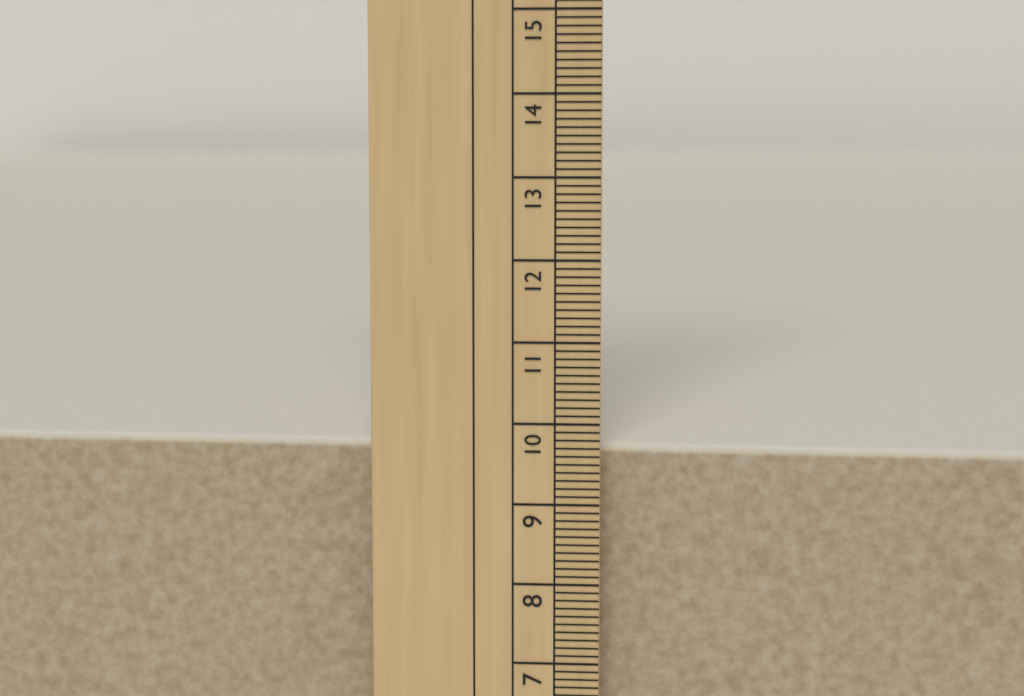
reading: 9.7 cm
